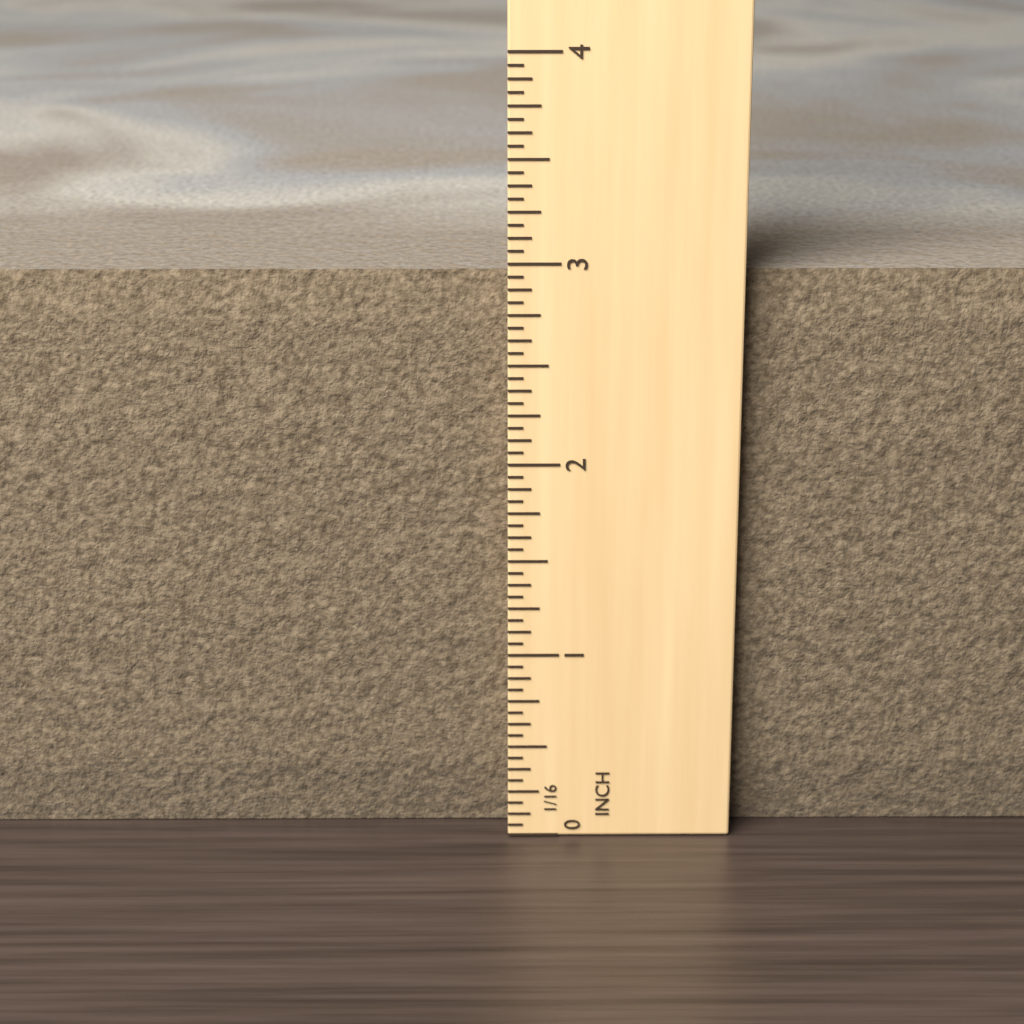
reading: 2.9375 in
